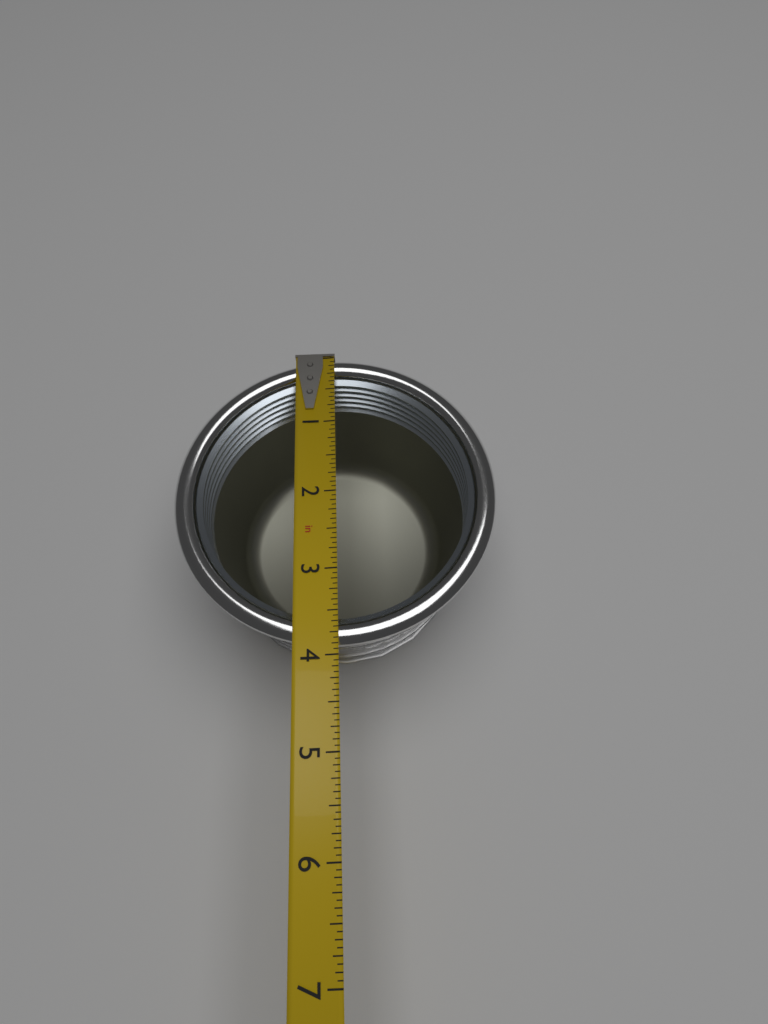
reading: 3.8750 in
